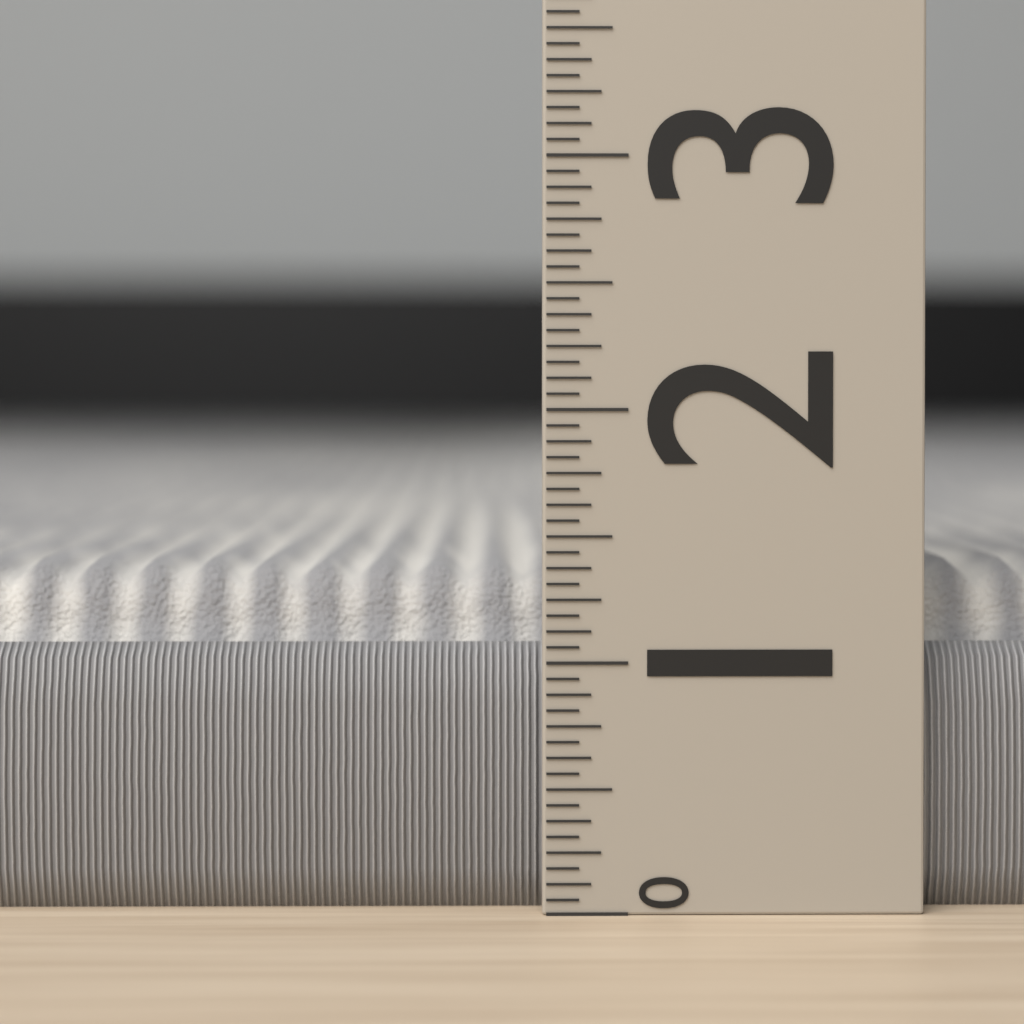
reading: 1.3750 (no unit)
